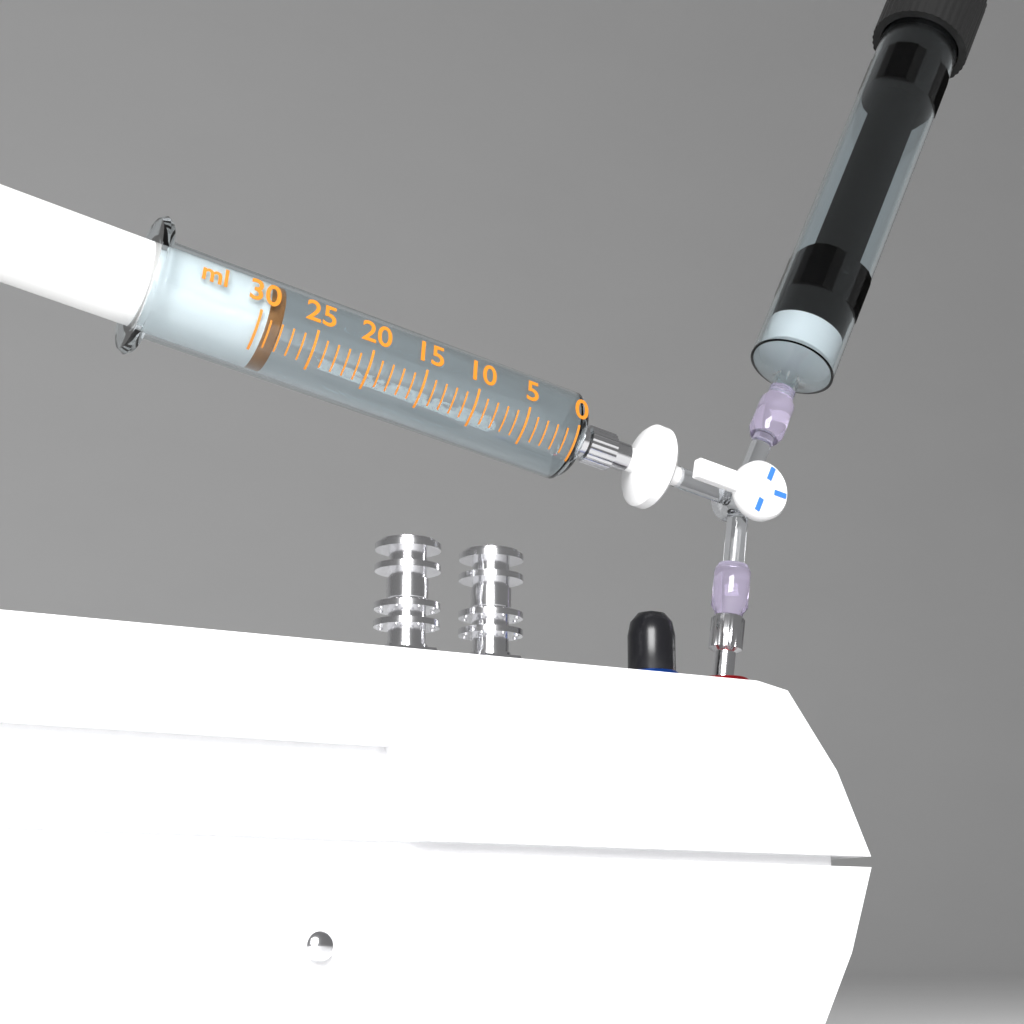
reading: 28 ml
